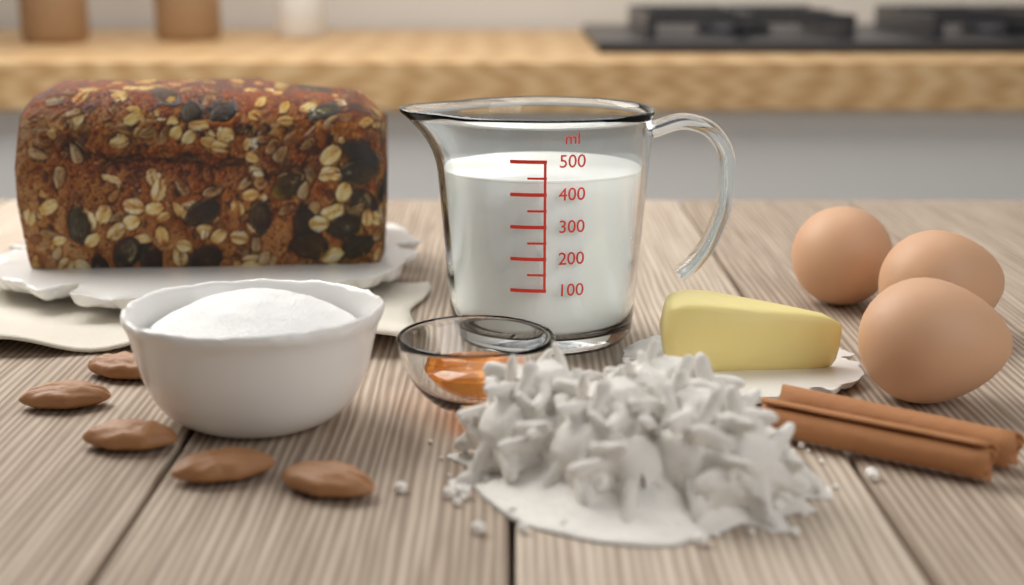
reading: 440 ml
